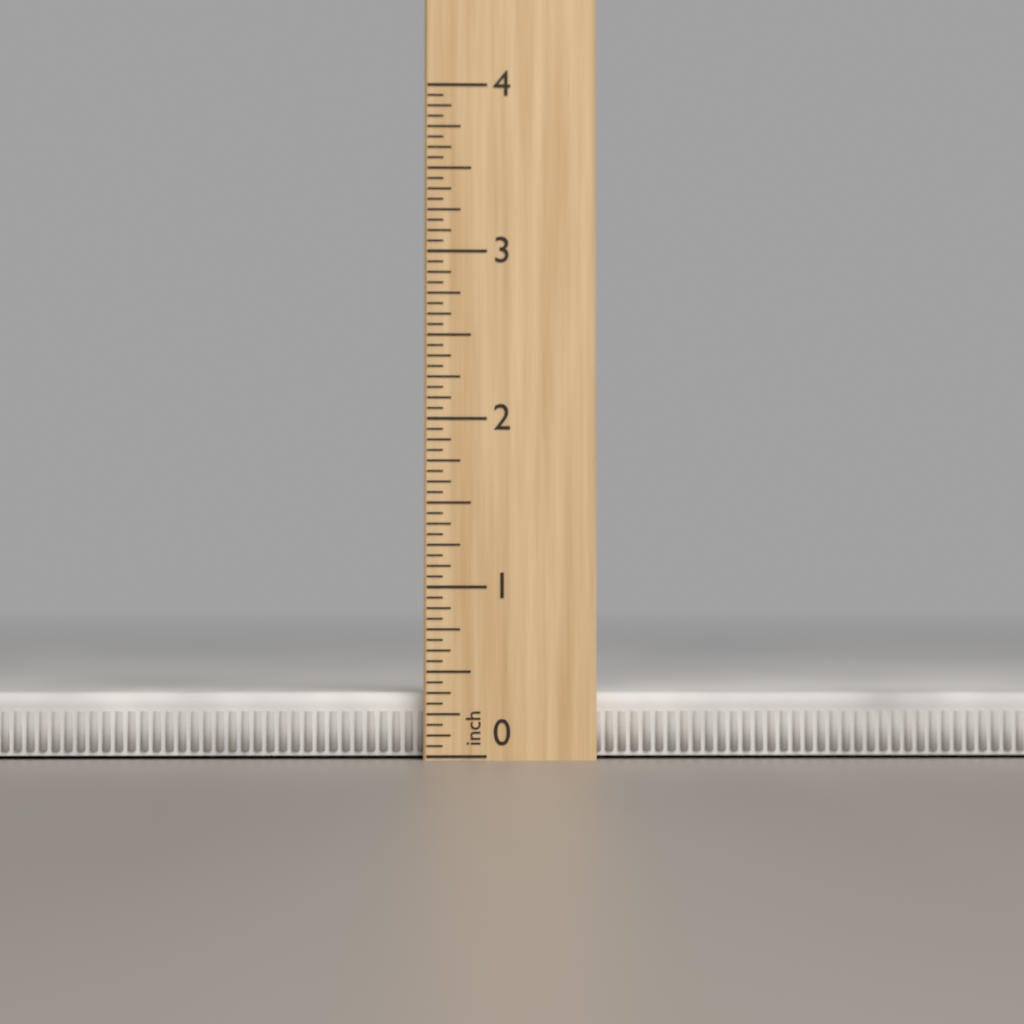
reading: 0.3750 inch
